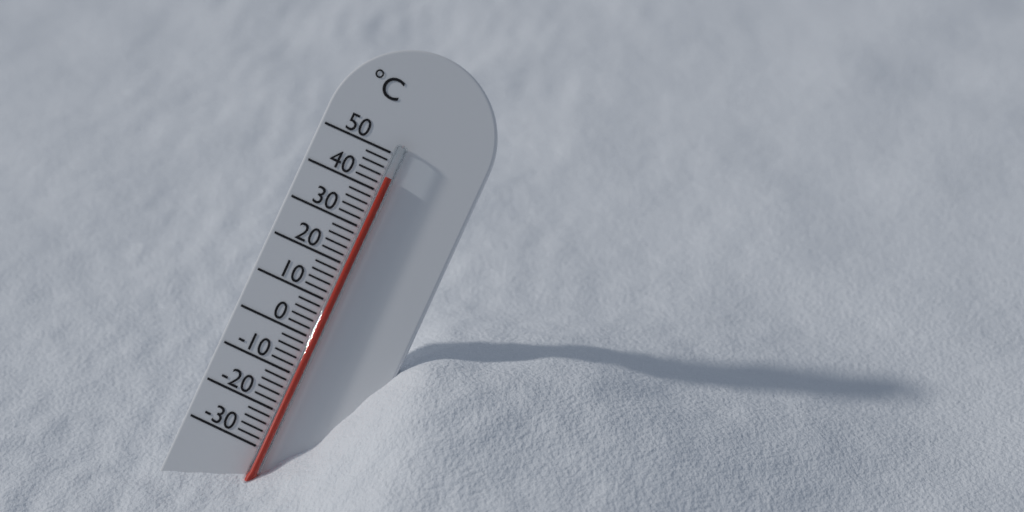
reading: 44 °C
